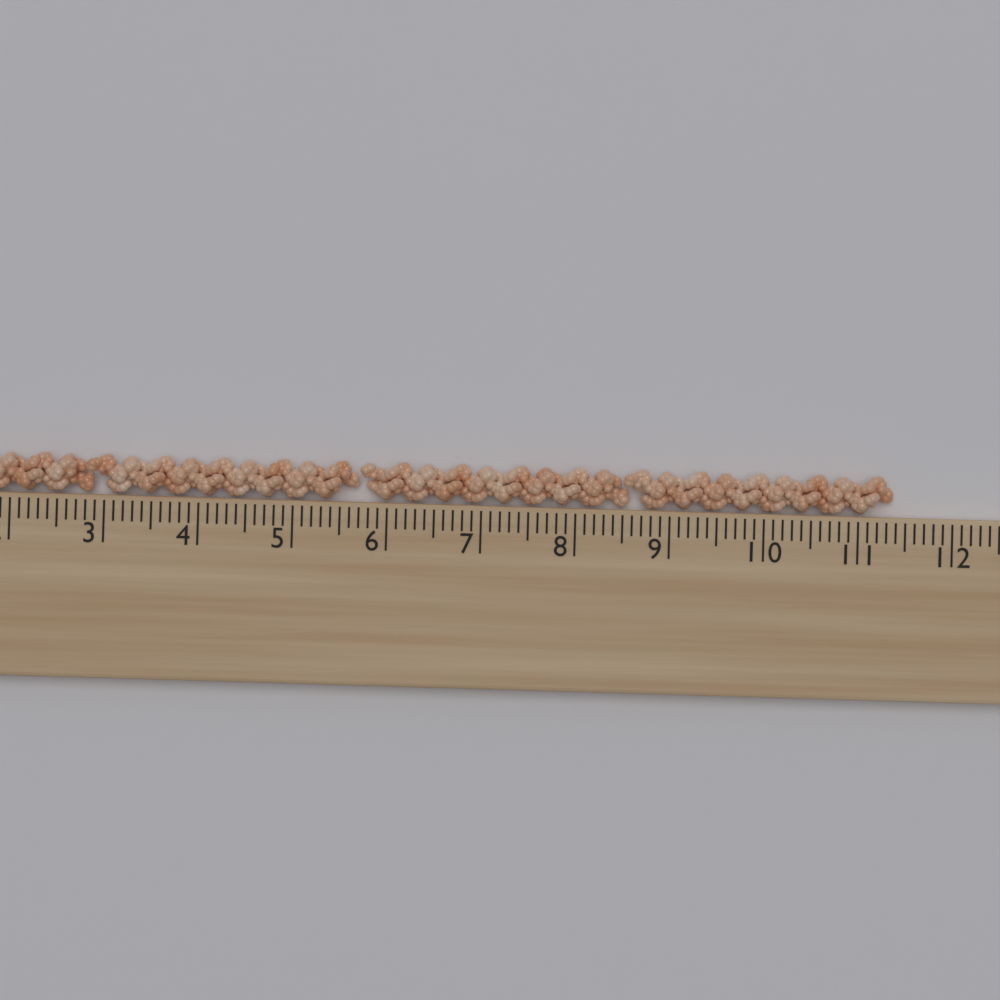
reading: 11.4 cm
